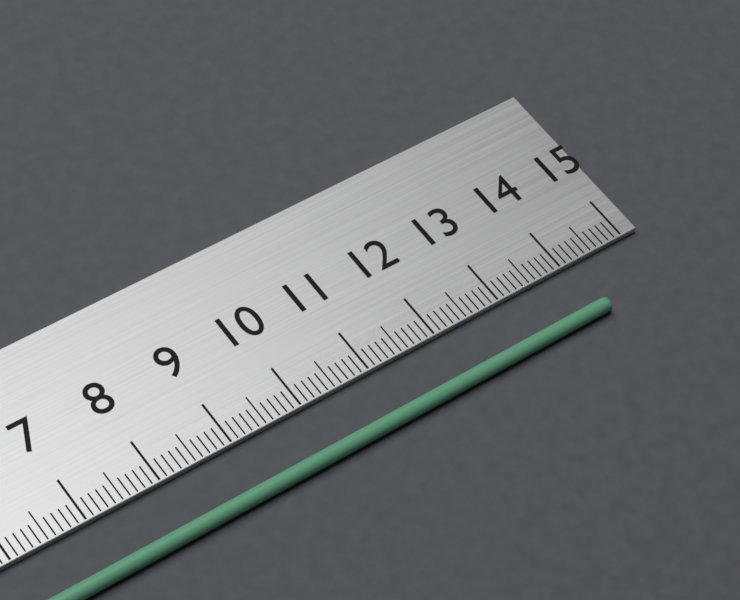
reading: 14.2 cm
